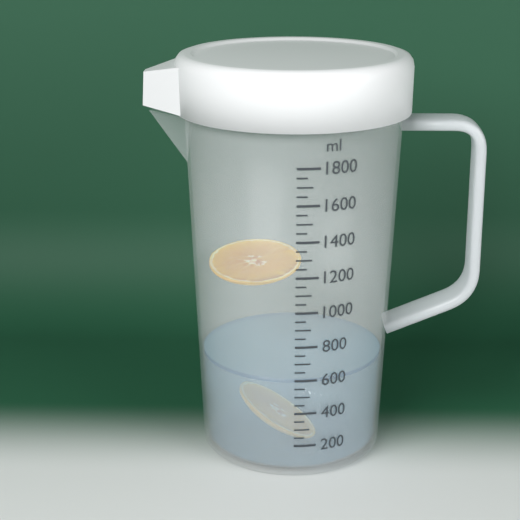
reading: 600 ml
